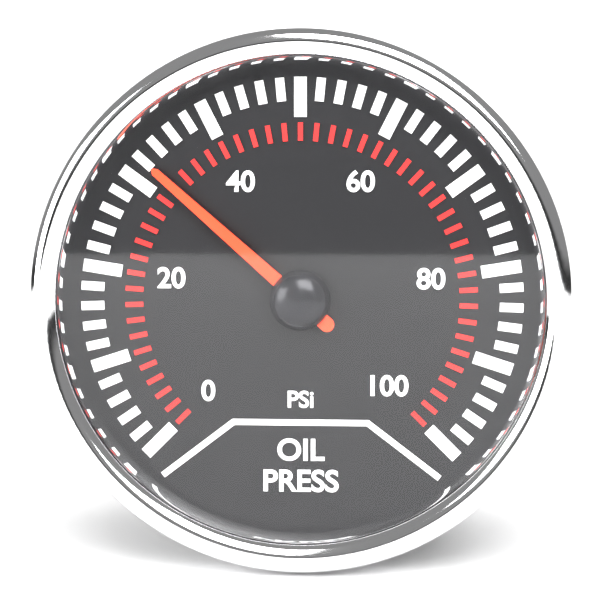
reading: 32 psi
